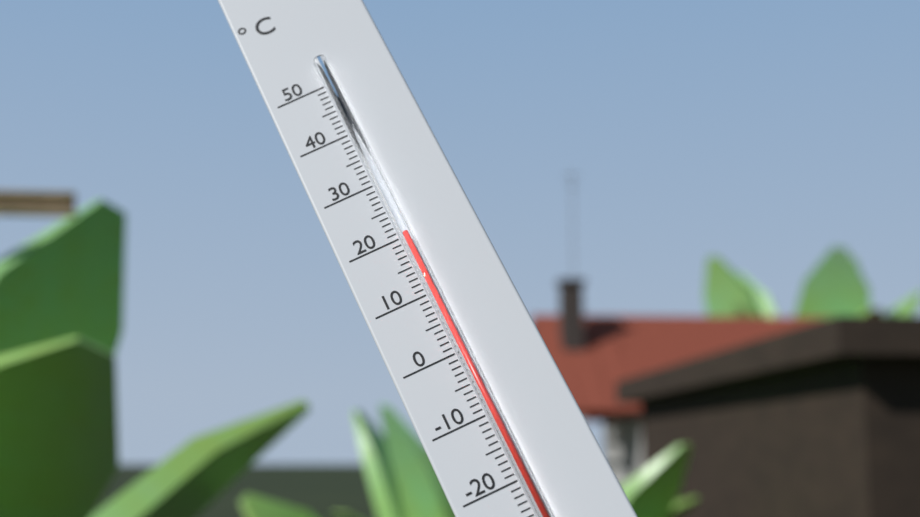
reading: 20 °C
